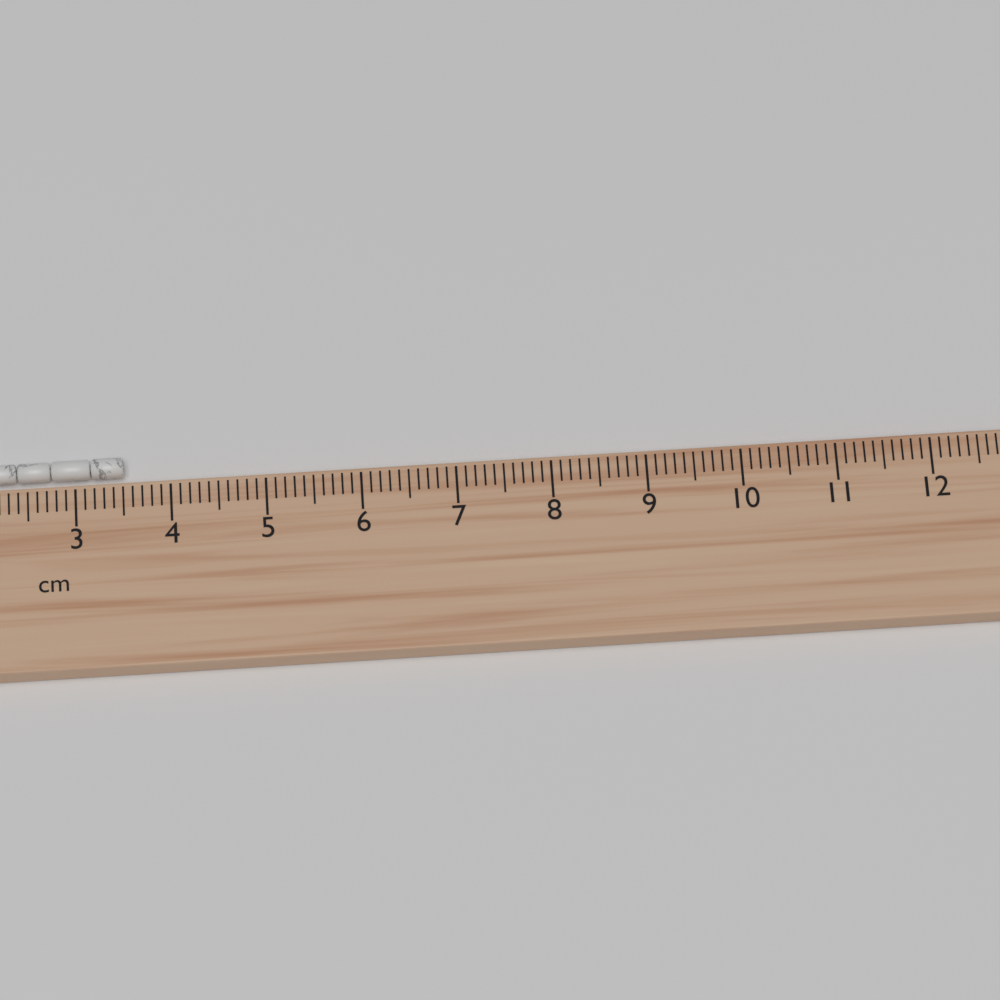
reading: 3.5 cm
